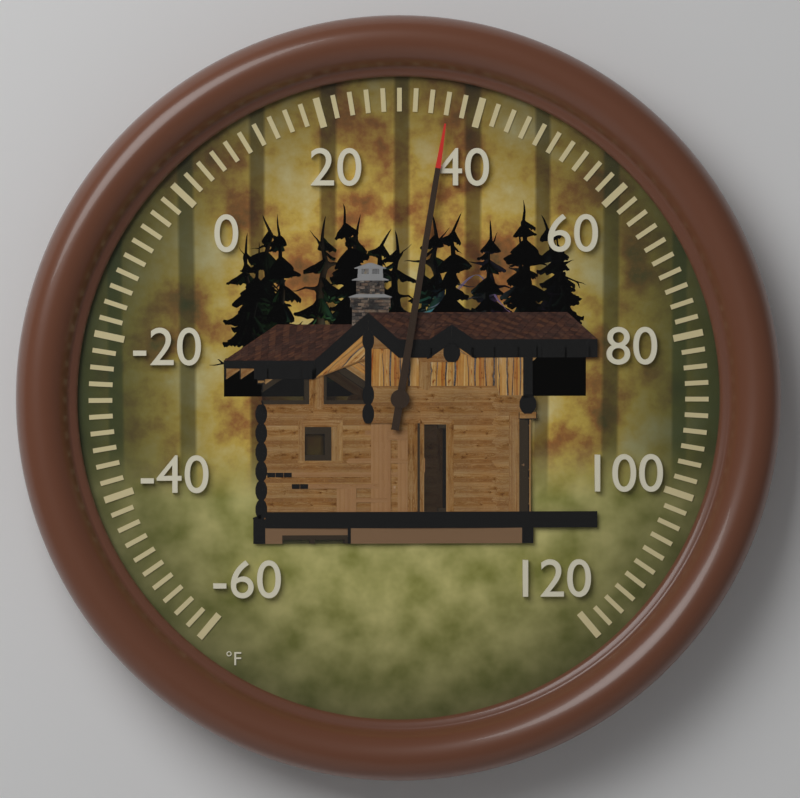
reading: 36 °F
